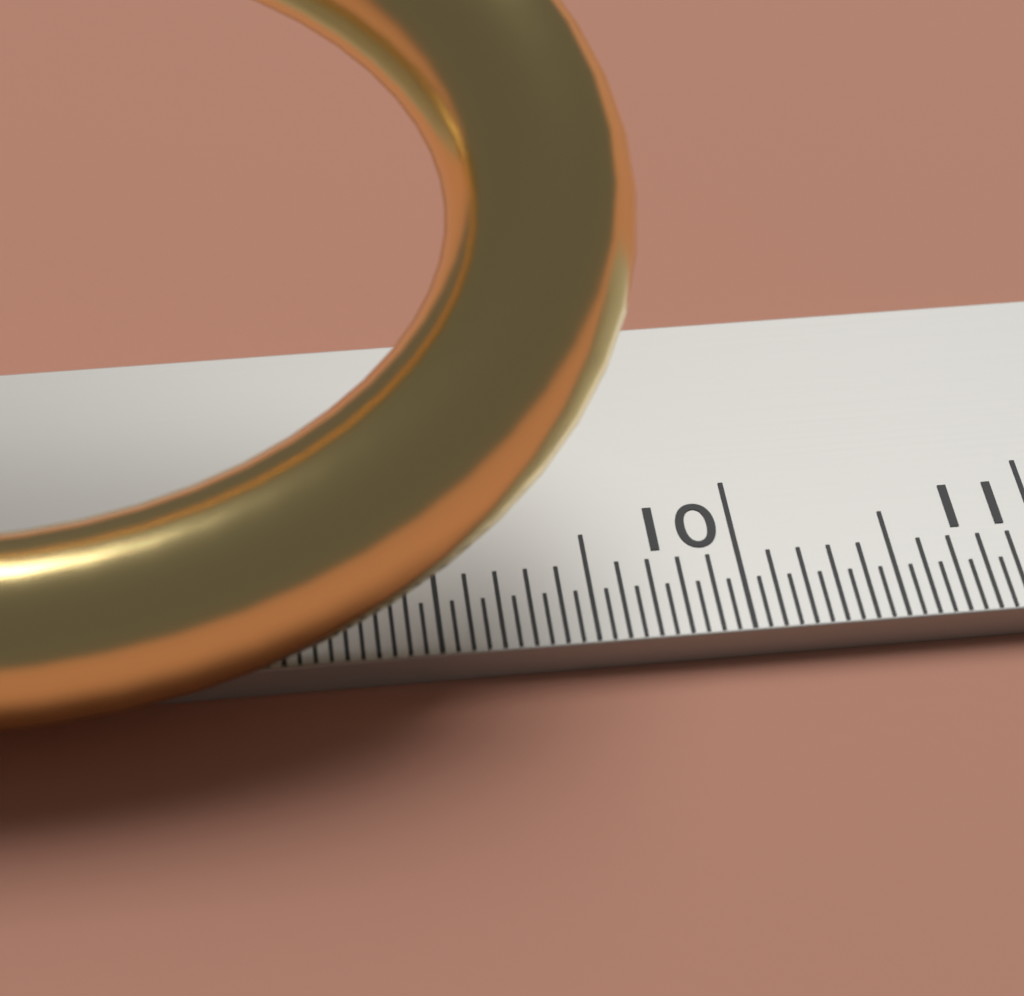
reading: 9.70 cm
